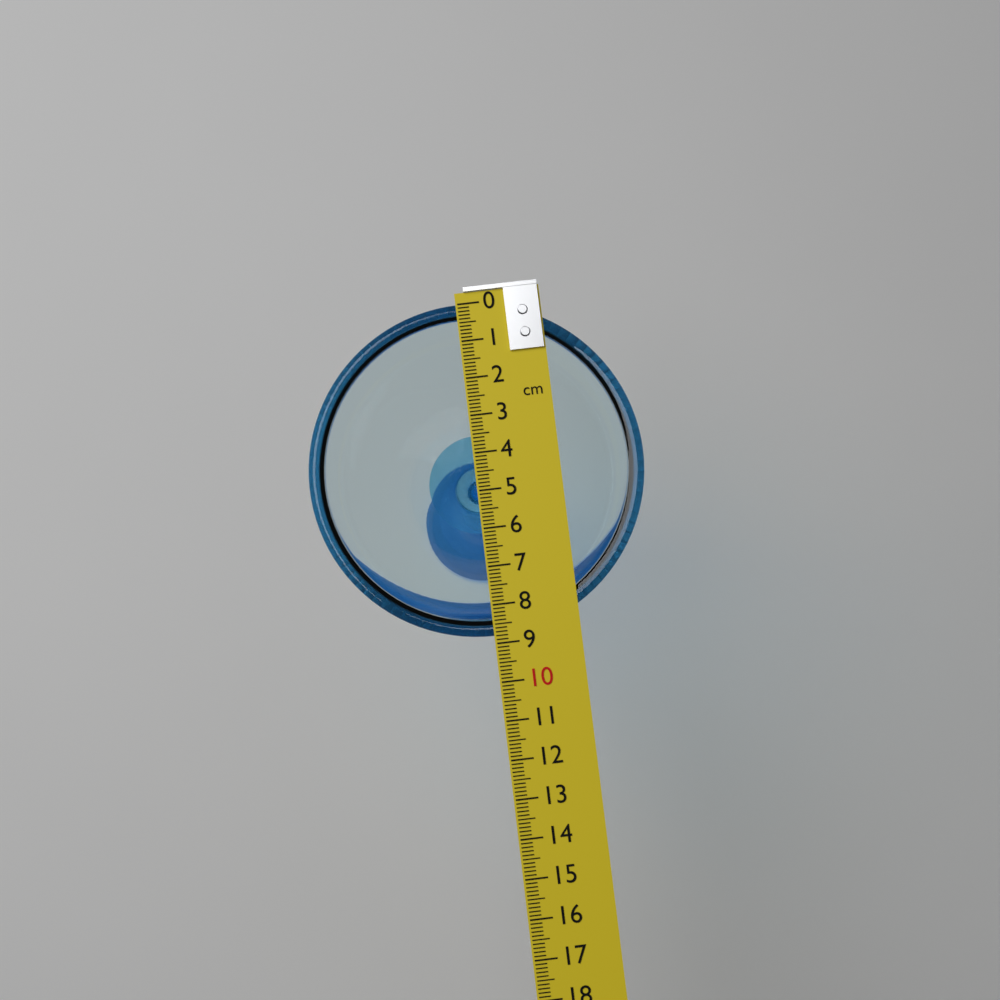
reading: 8.8 cm
